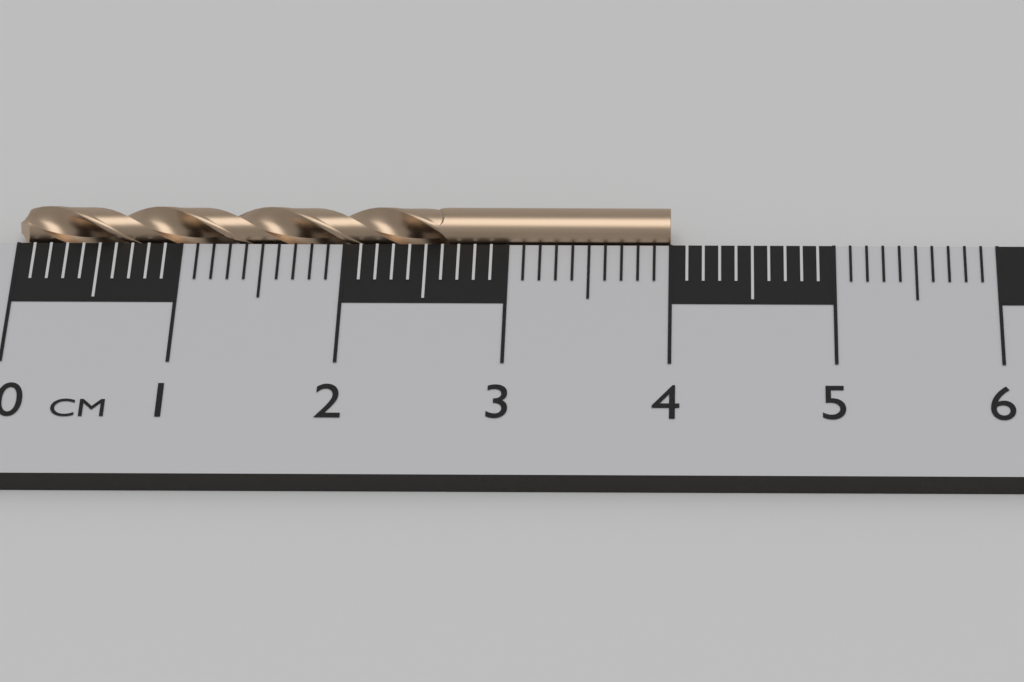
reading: 4.0 cm
